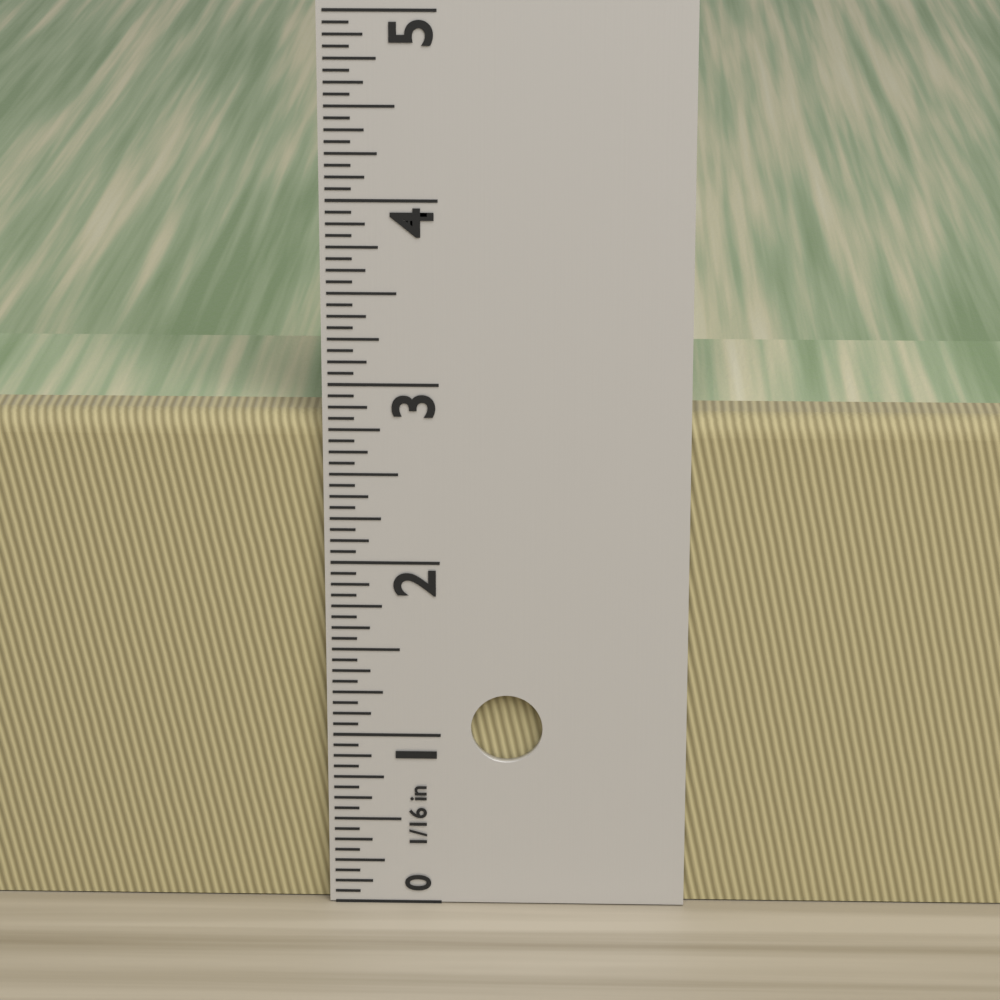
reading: 2.8125 in
